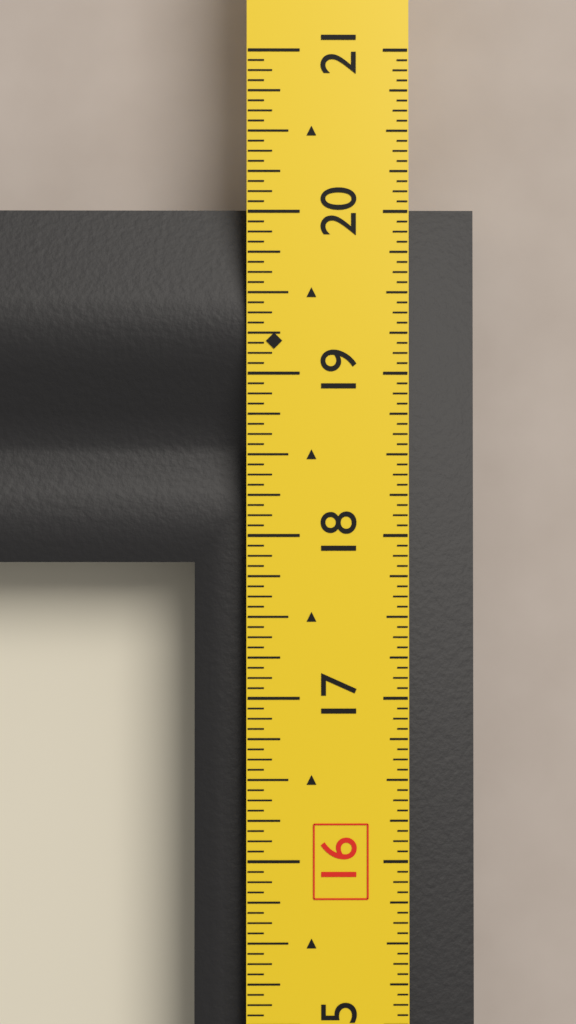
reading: 20.0625 in
